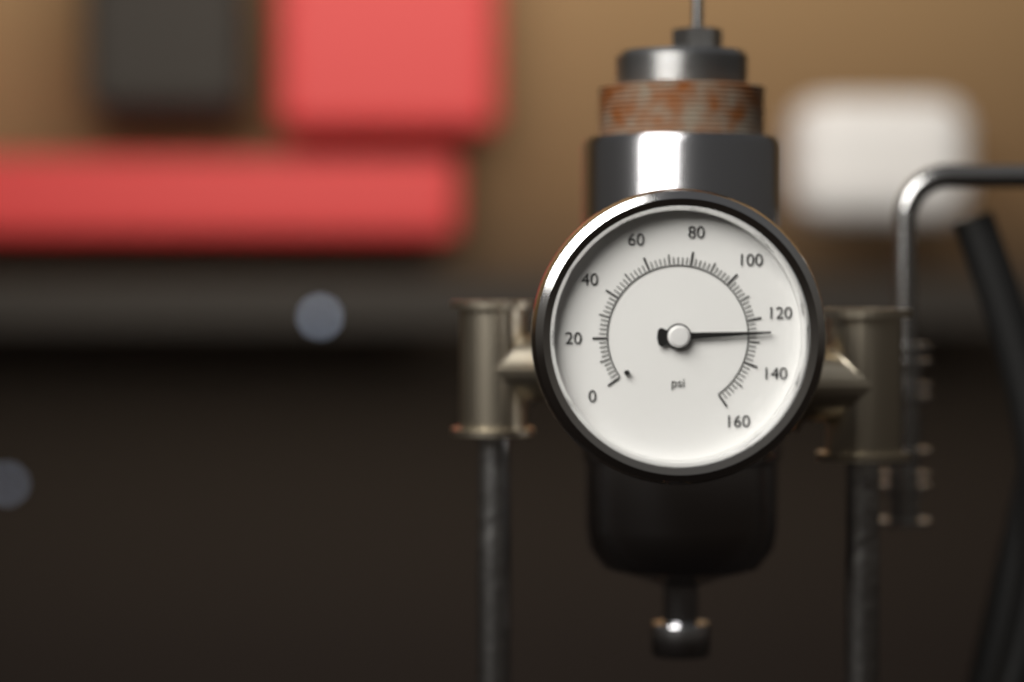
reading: 126 psi
